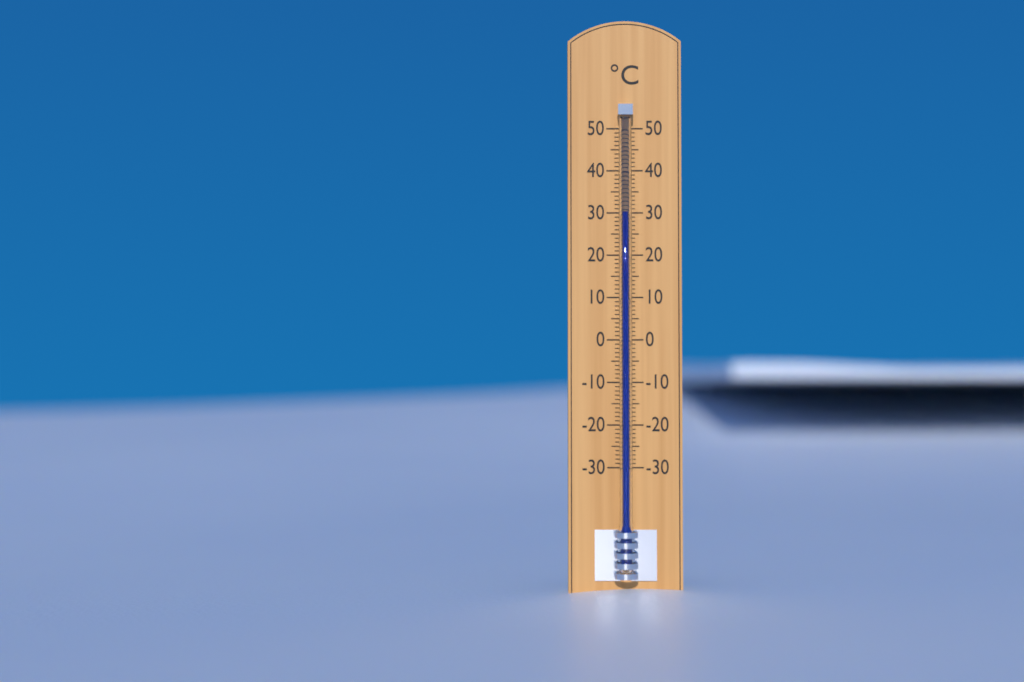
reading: 30 °C
